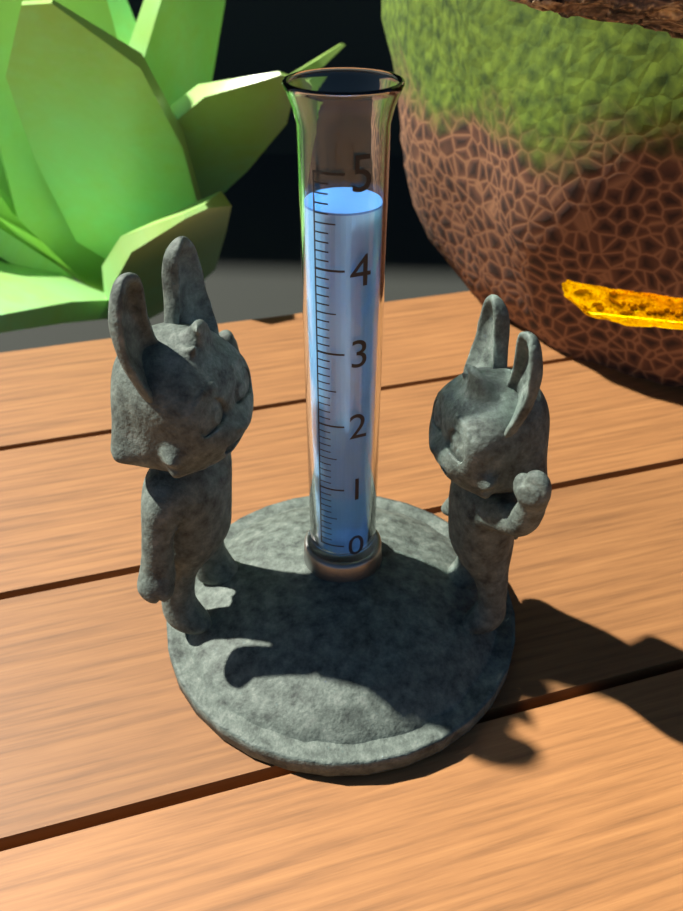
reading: 4.6 (no unit)
